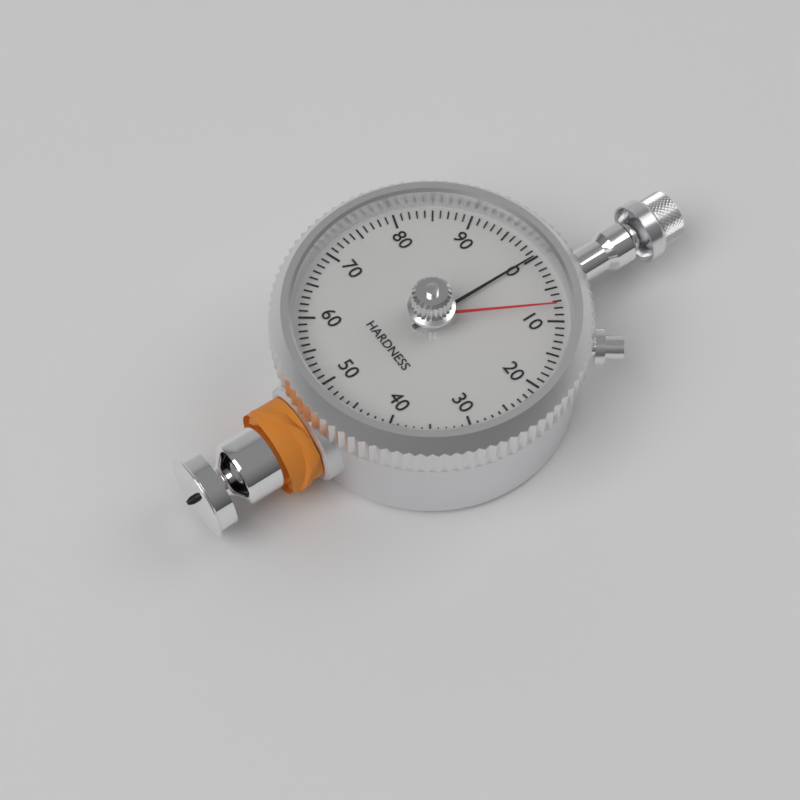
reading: 0 (no unit)
